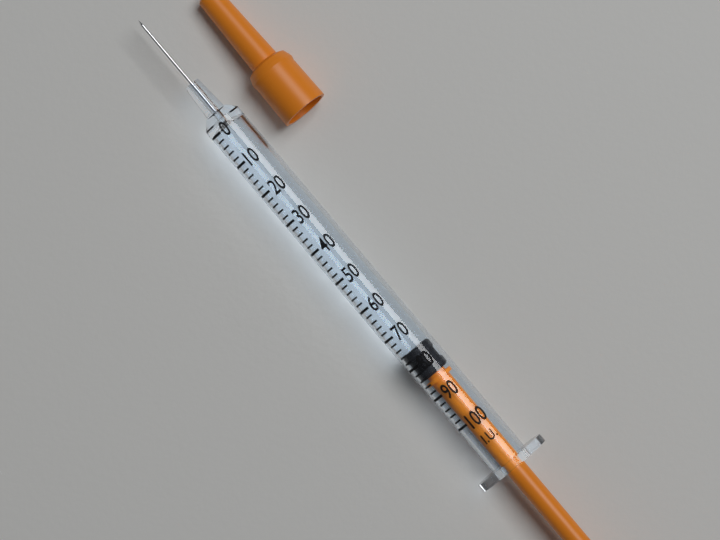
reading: 76 I.U.
